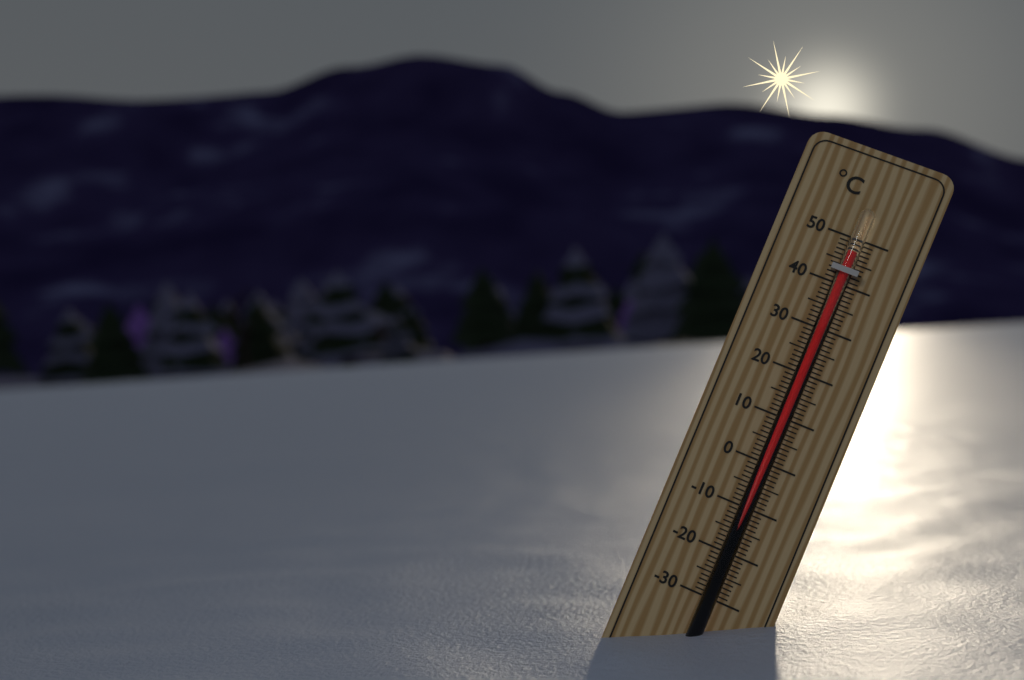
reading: 47 °C
